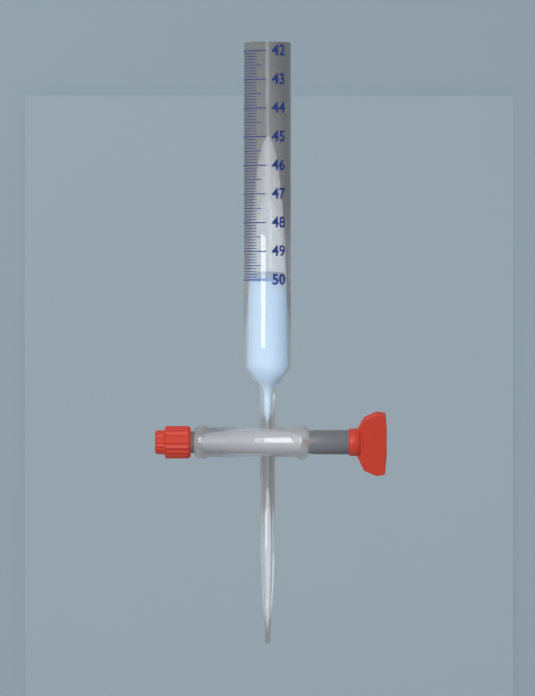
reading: 50.0 (no unit)
